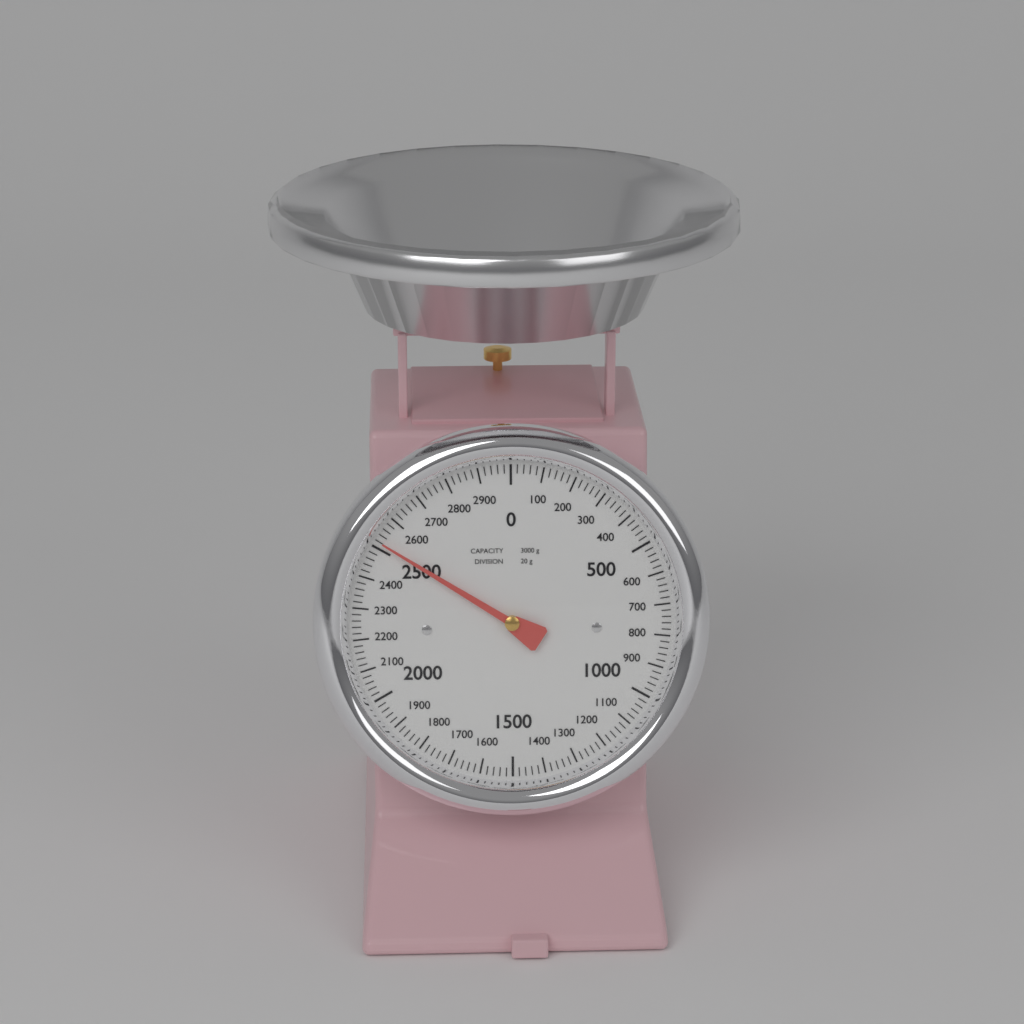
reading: 2520 g
